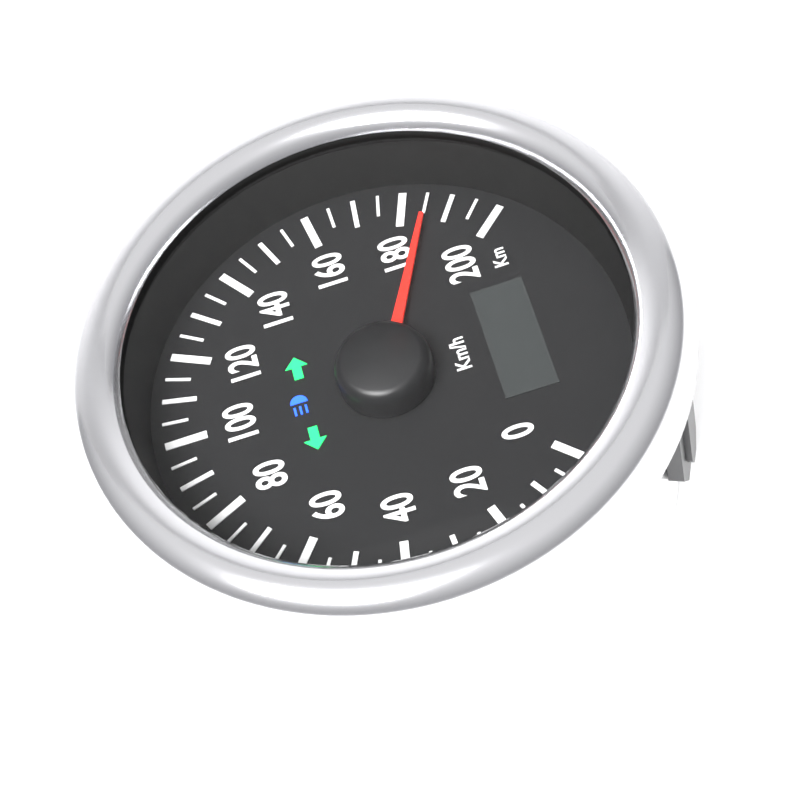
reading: 185 km/h
